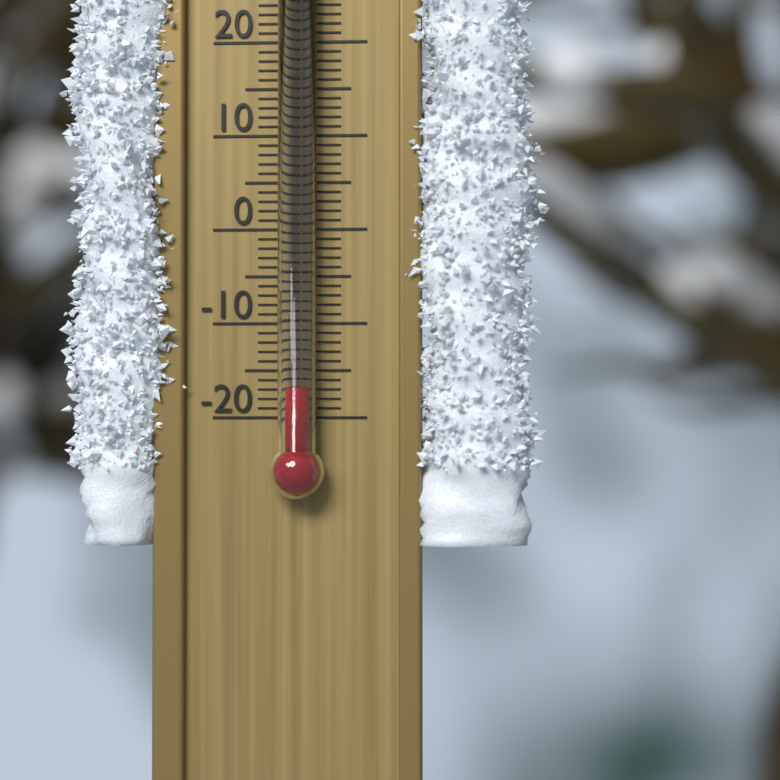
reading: -17 °C
